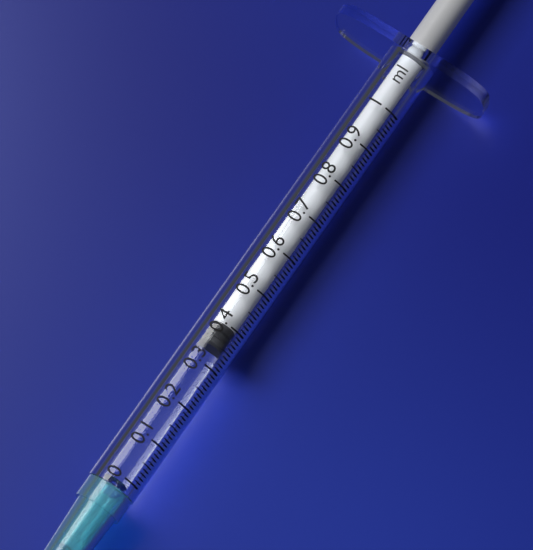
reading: 0.35 ml
